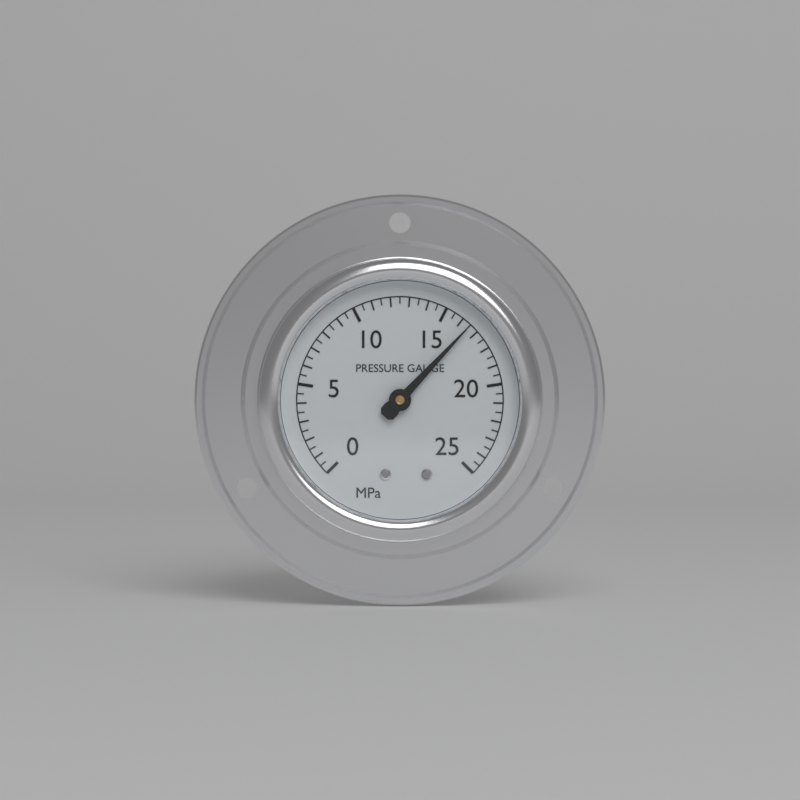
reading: 16.5 MPa
